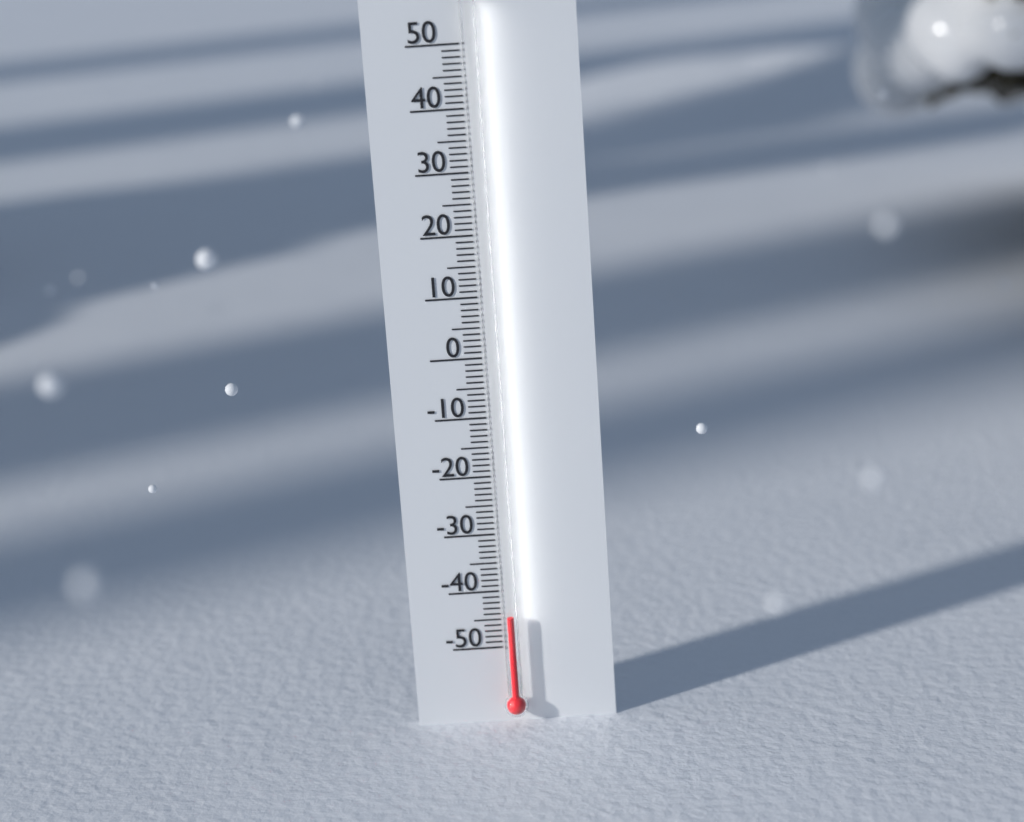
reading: -44 (no unit)
